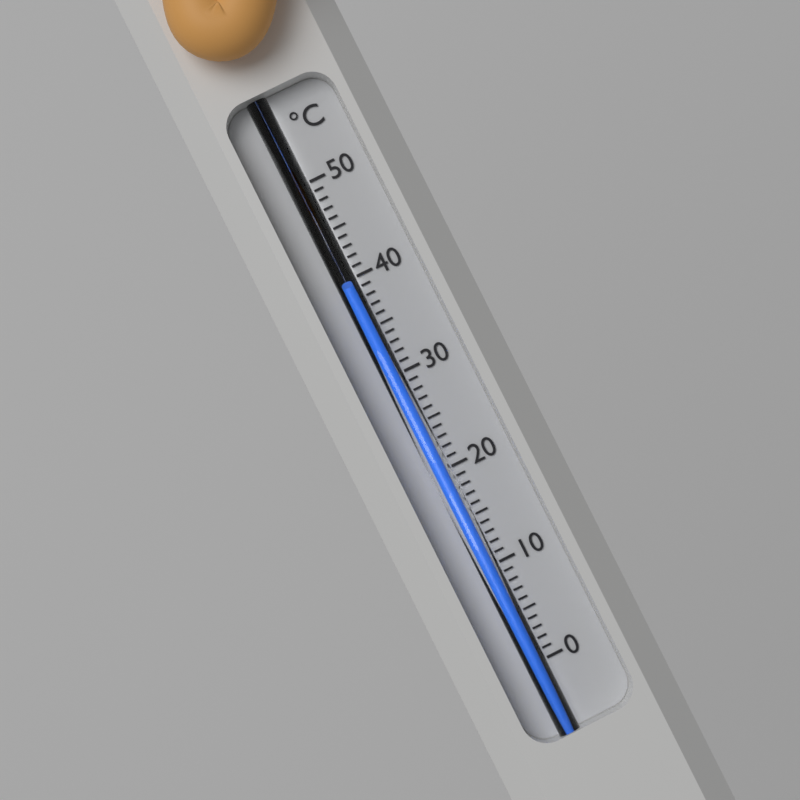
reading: 39 °C
